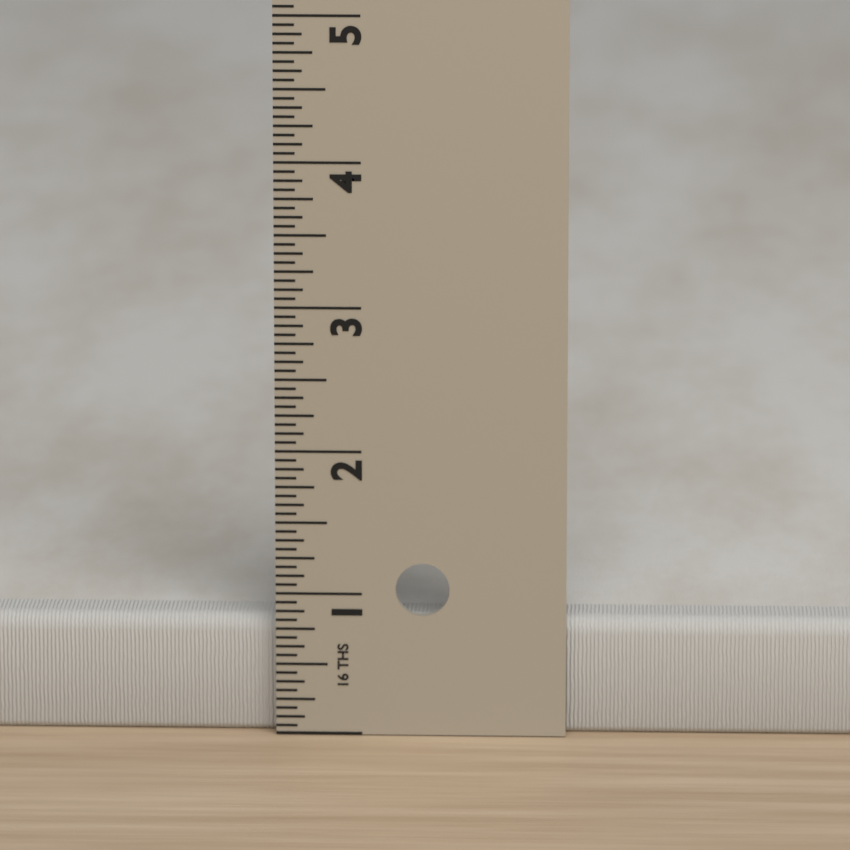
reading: 0.8125 in
